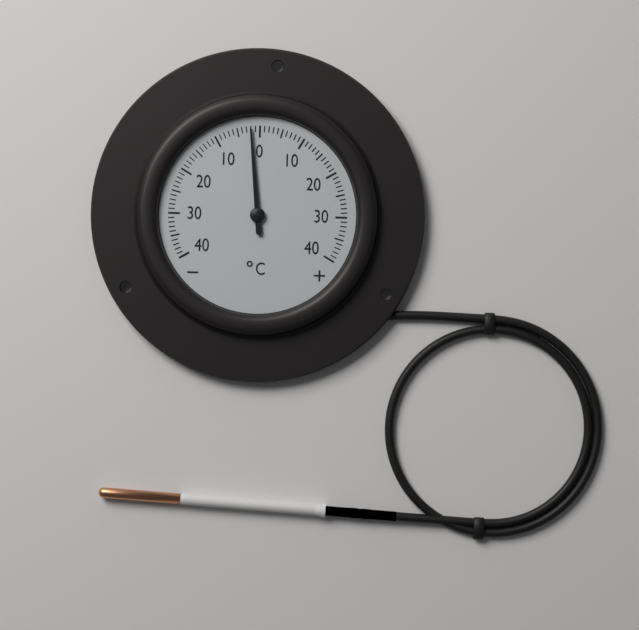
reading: -2 °C
